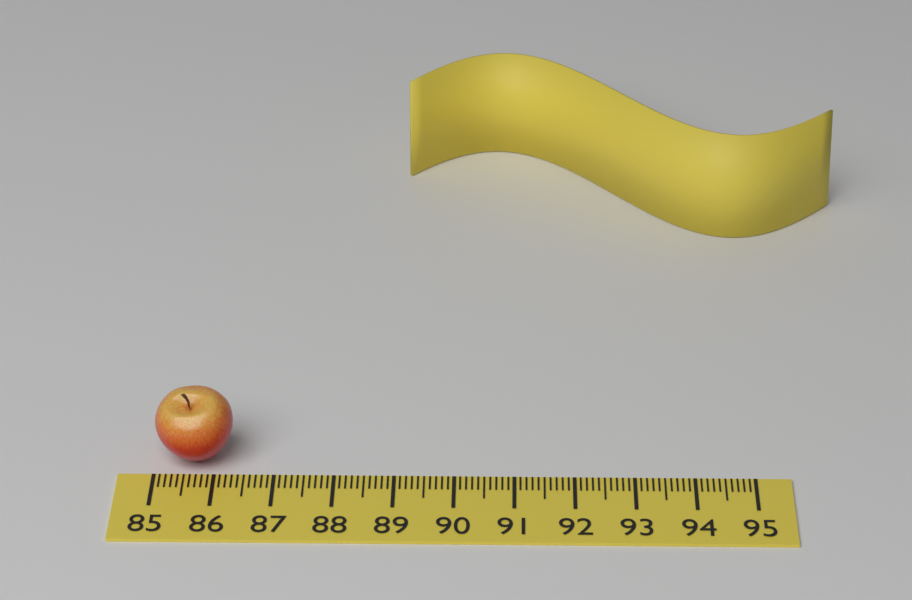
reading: 86.3 (no unit)
